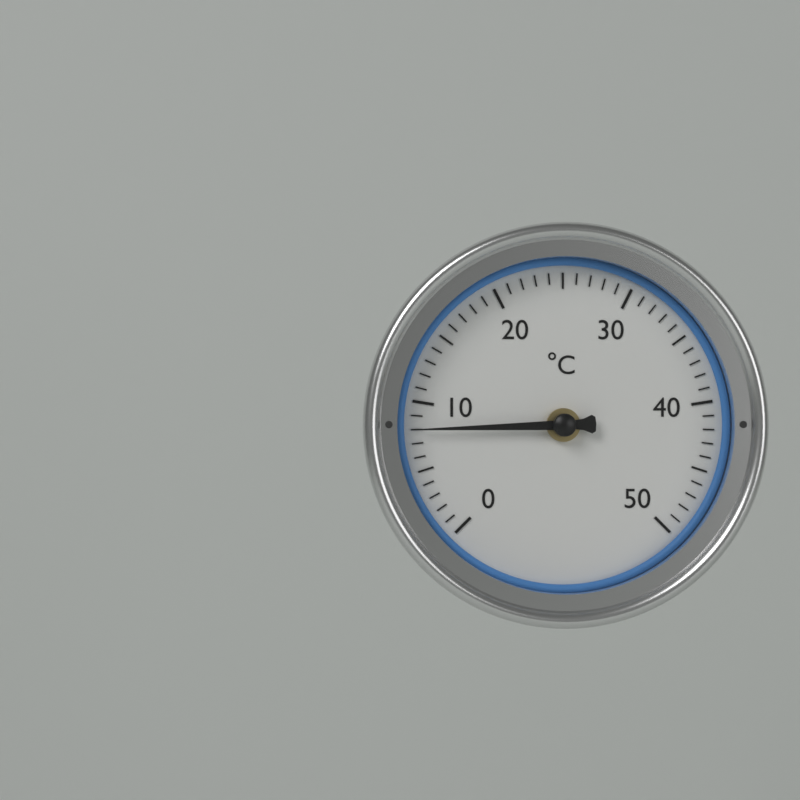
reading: 8 °C
